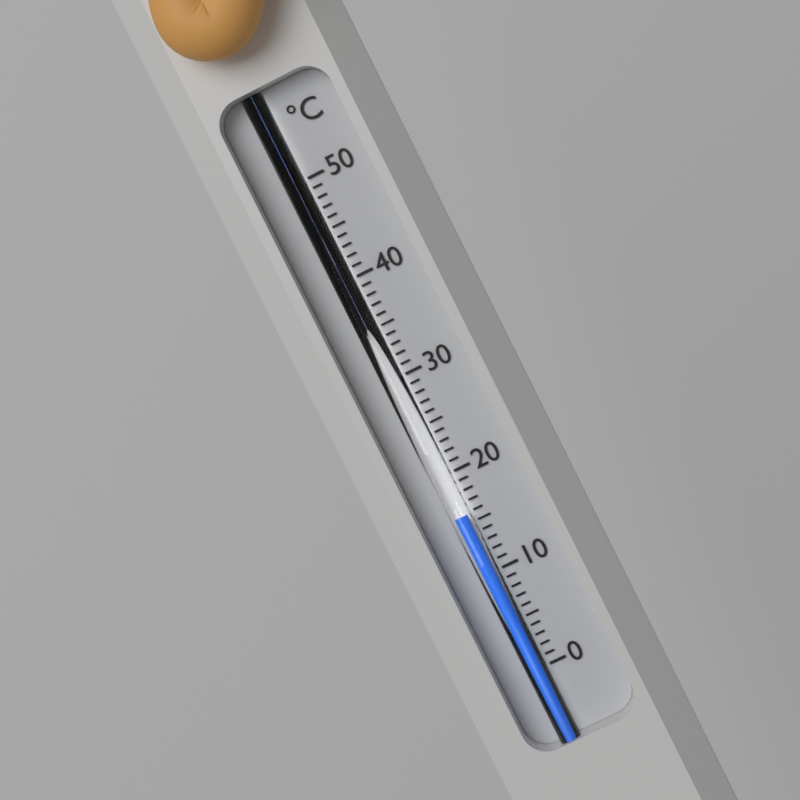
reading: 16 °C
